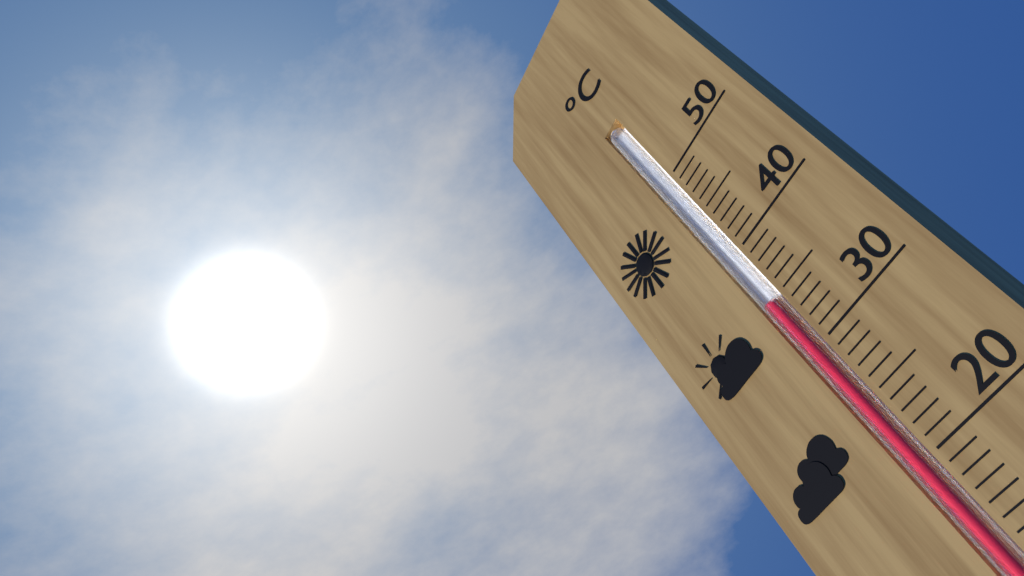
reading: 35 °C
